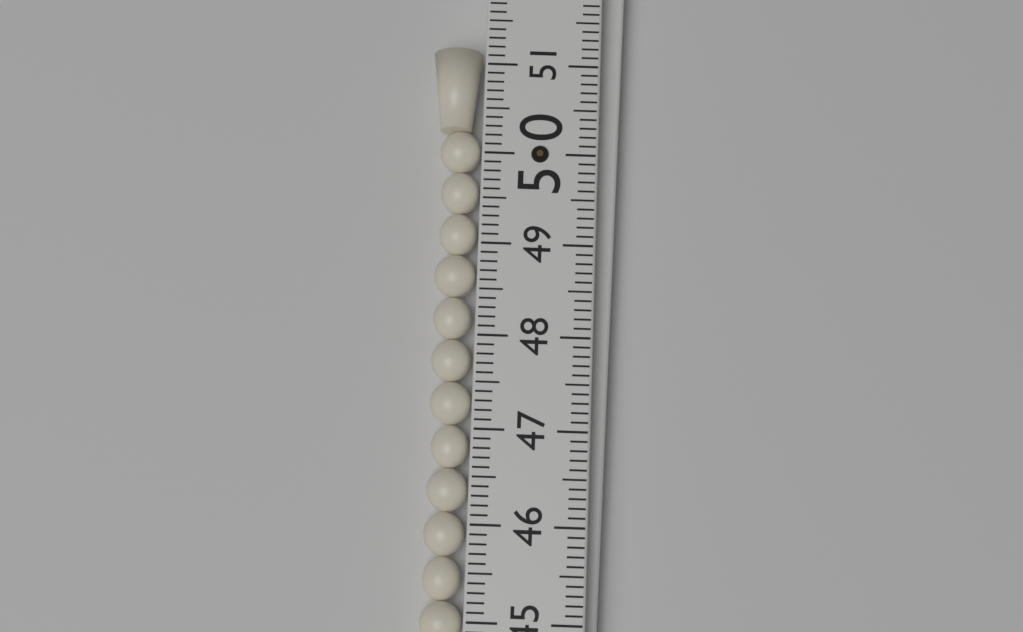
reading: 51.2 (no unit)
